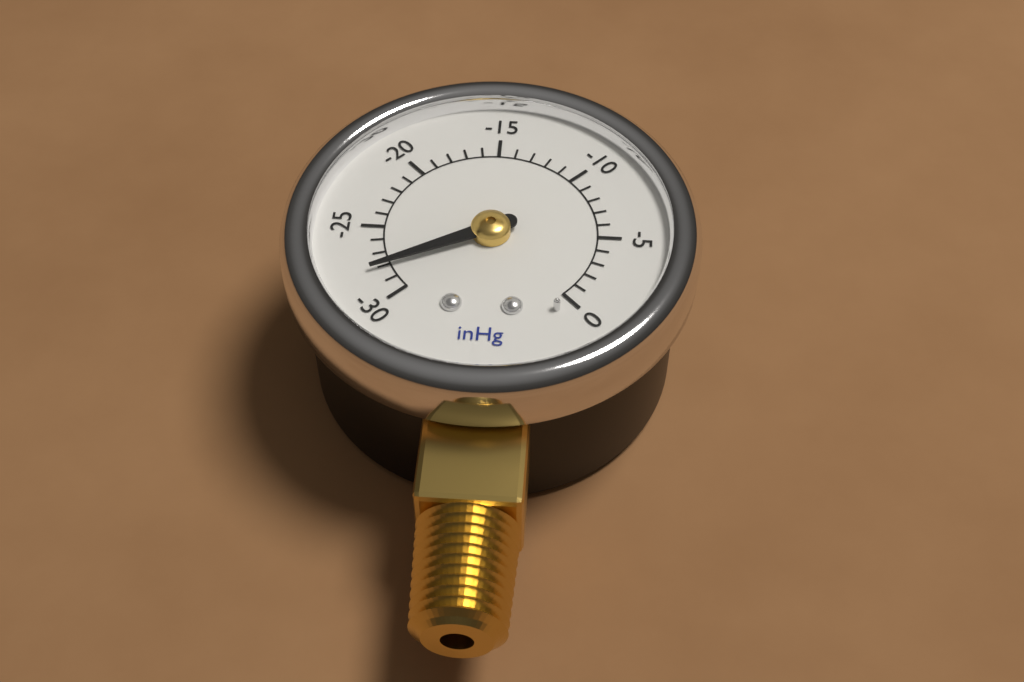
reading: -28 inHg
